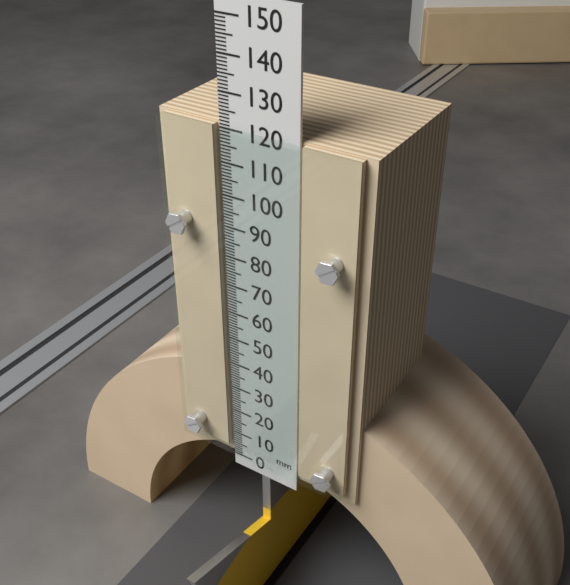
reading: 121 mm
